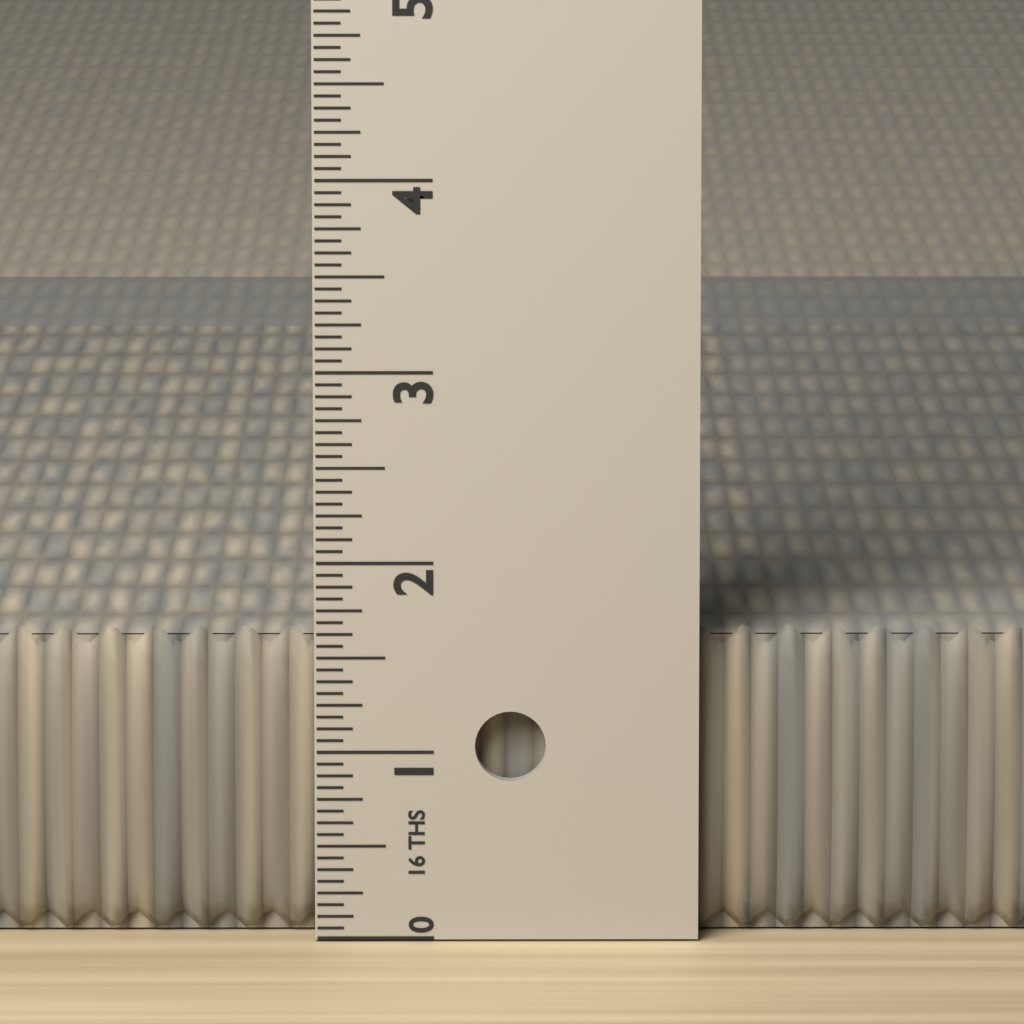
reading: 1.6250 in
